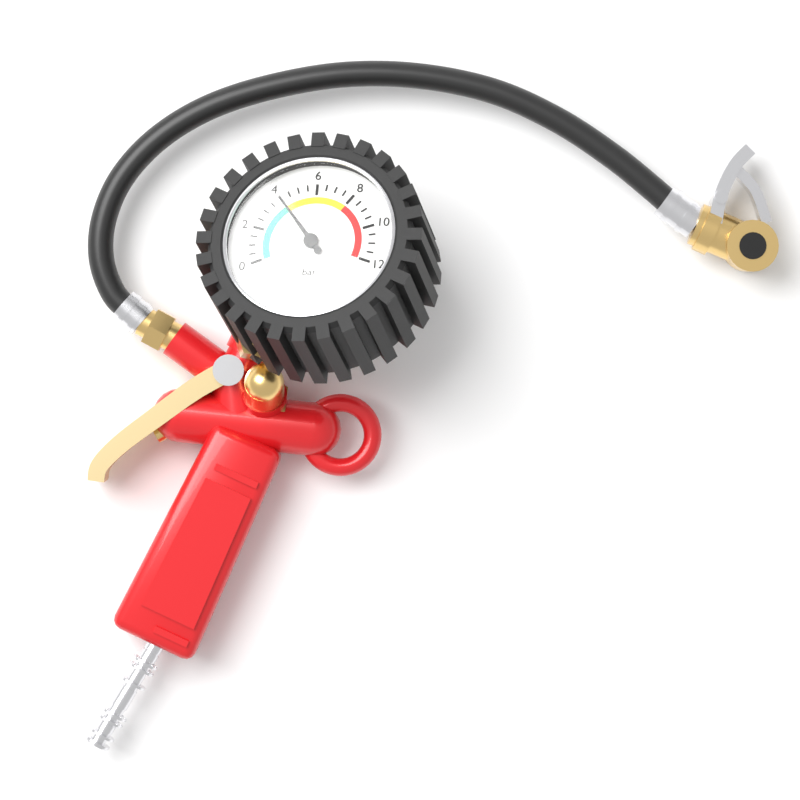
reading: 4.0 bar
